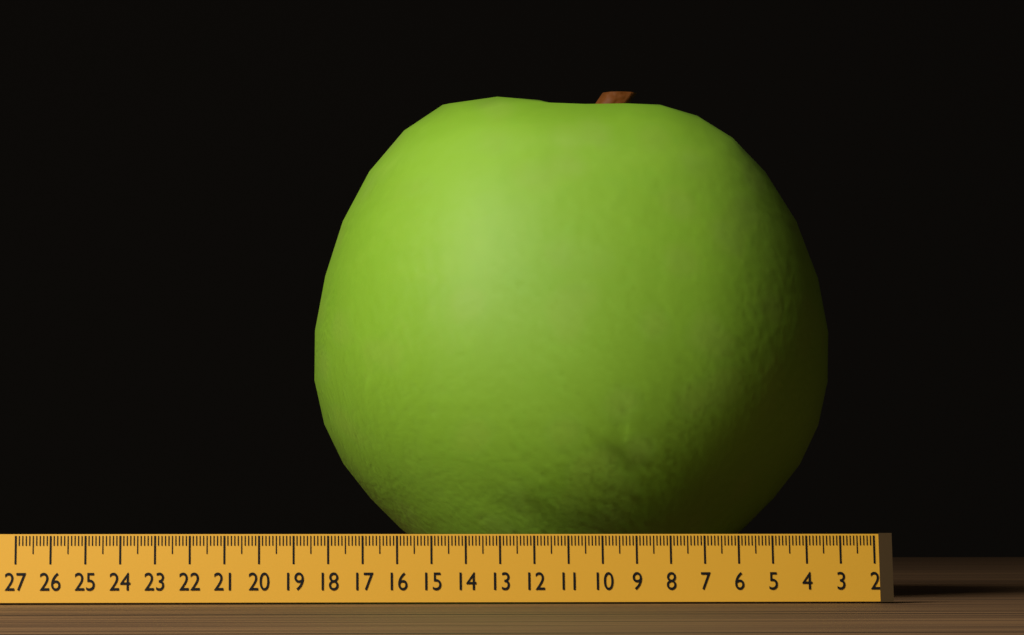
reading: 18.2 (no unit)
